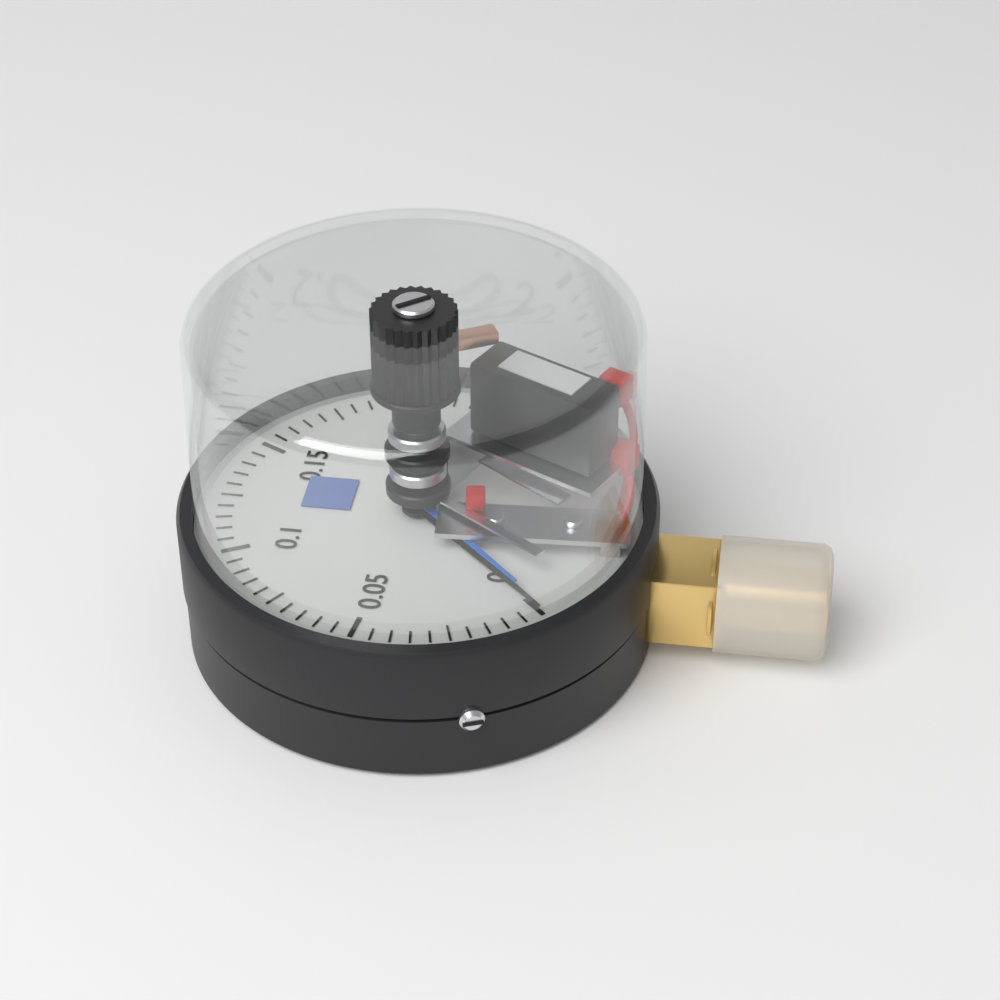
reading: 0.000 MPa
